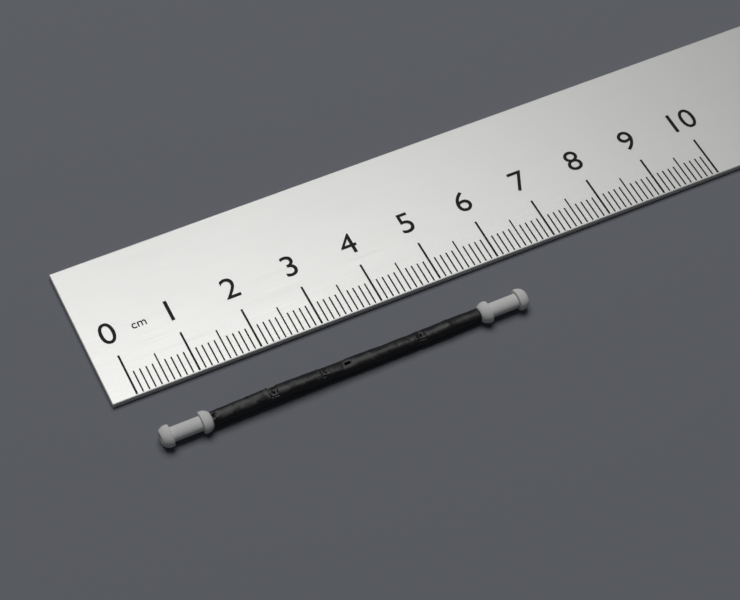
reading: 6.0 cm
